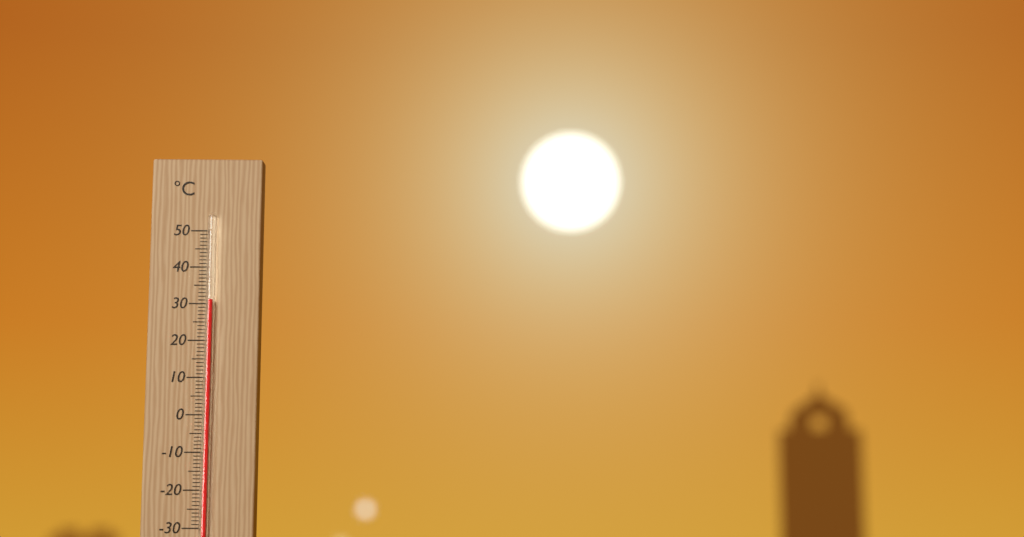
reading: 31 °C
